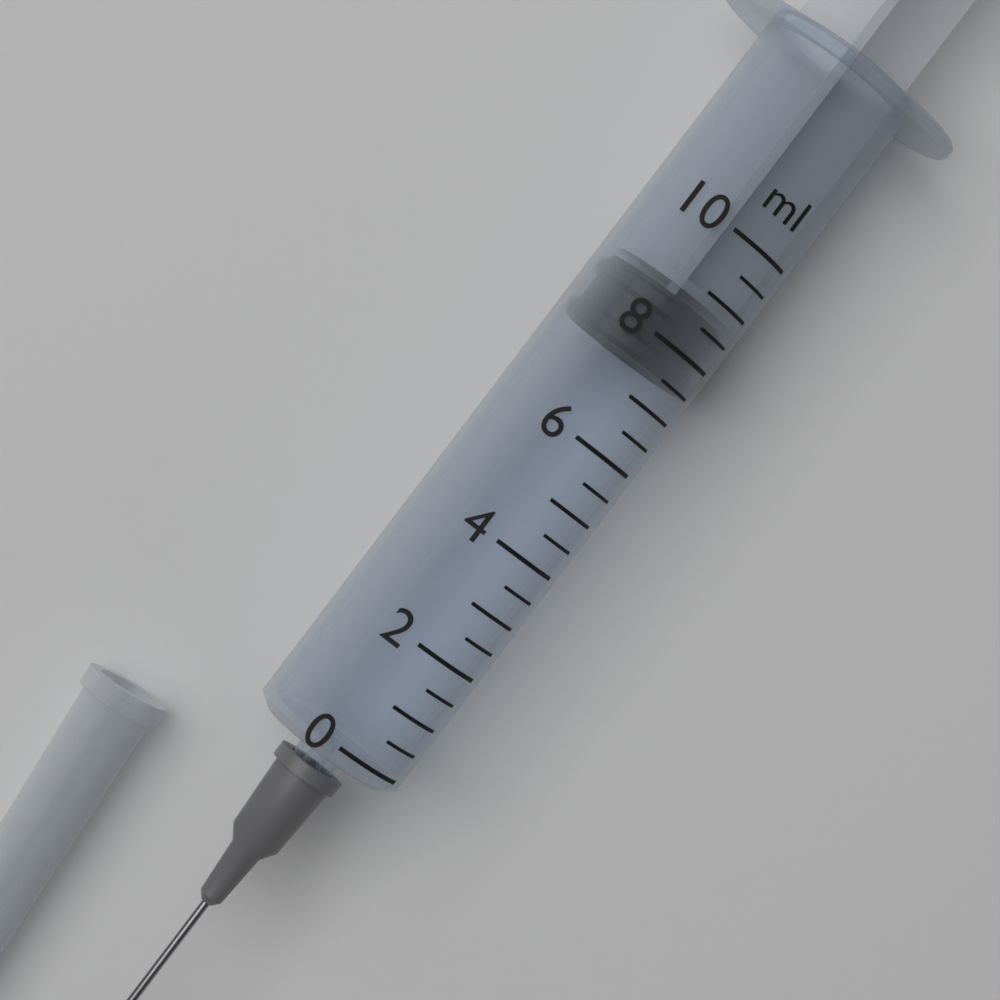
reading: 7.5 ml
